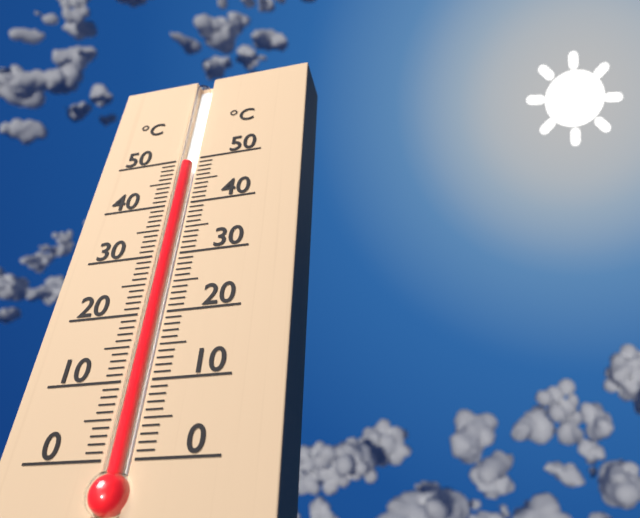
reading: 49 °C
